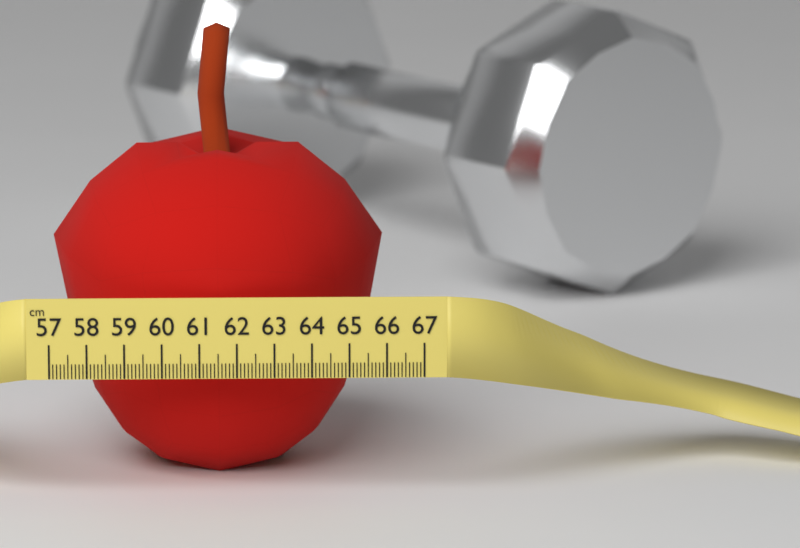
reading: 66.0 cm
